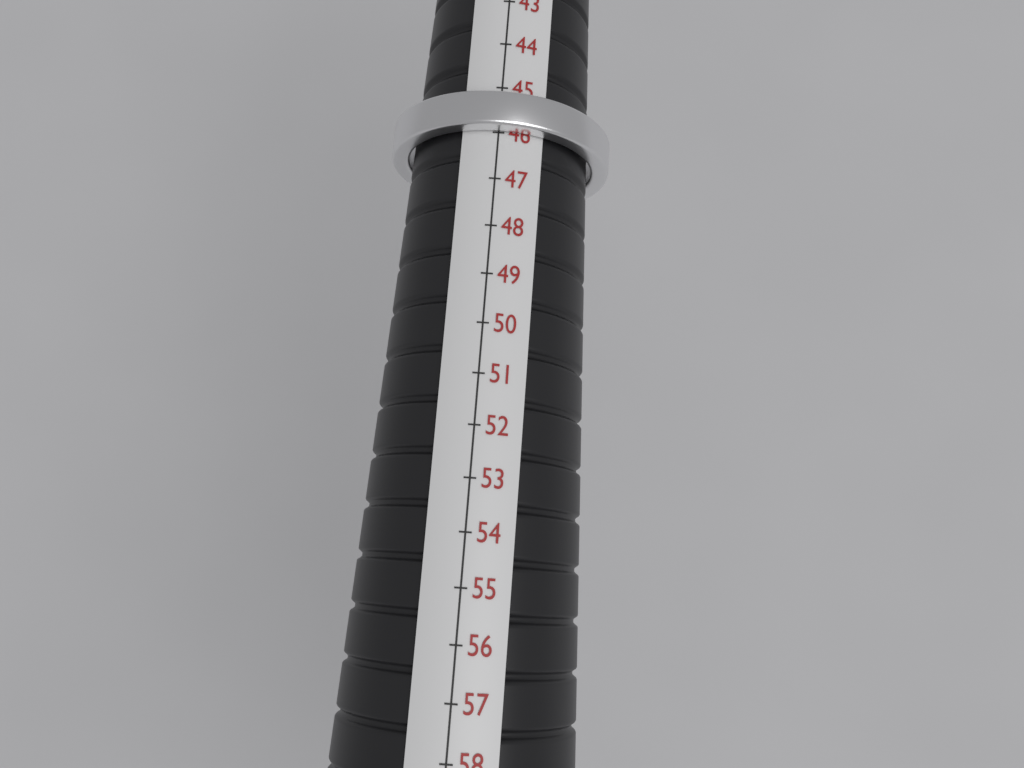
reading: 46 mm
